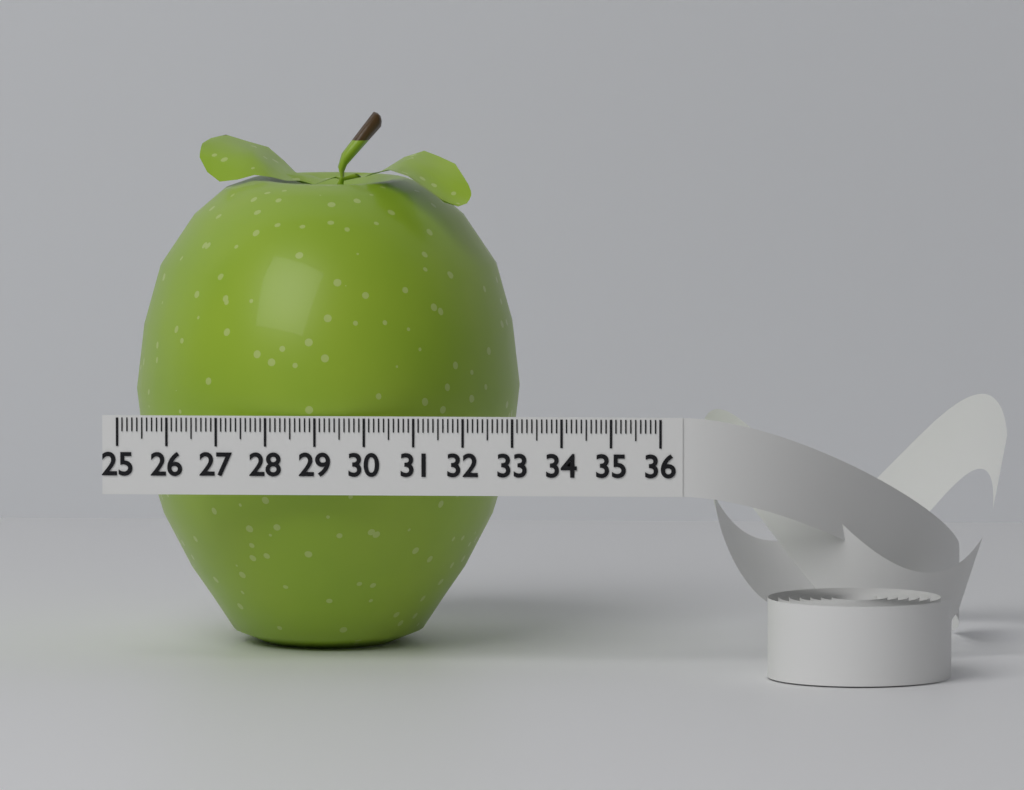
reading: 32.9 (no unit)
